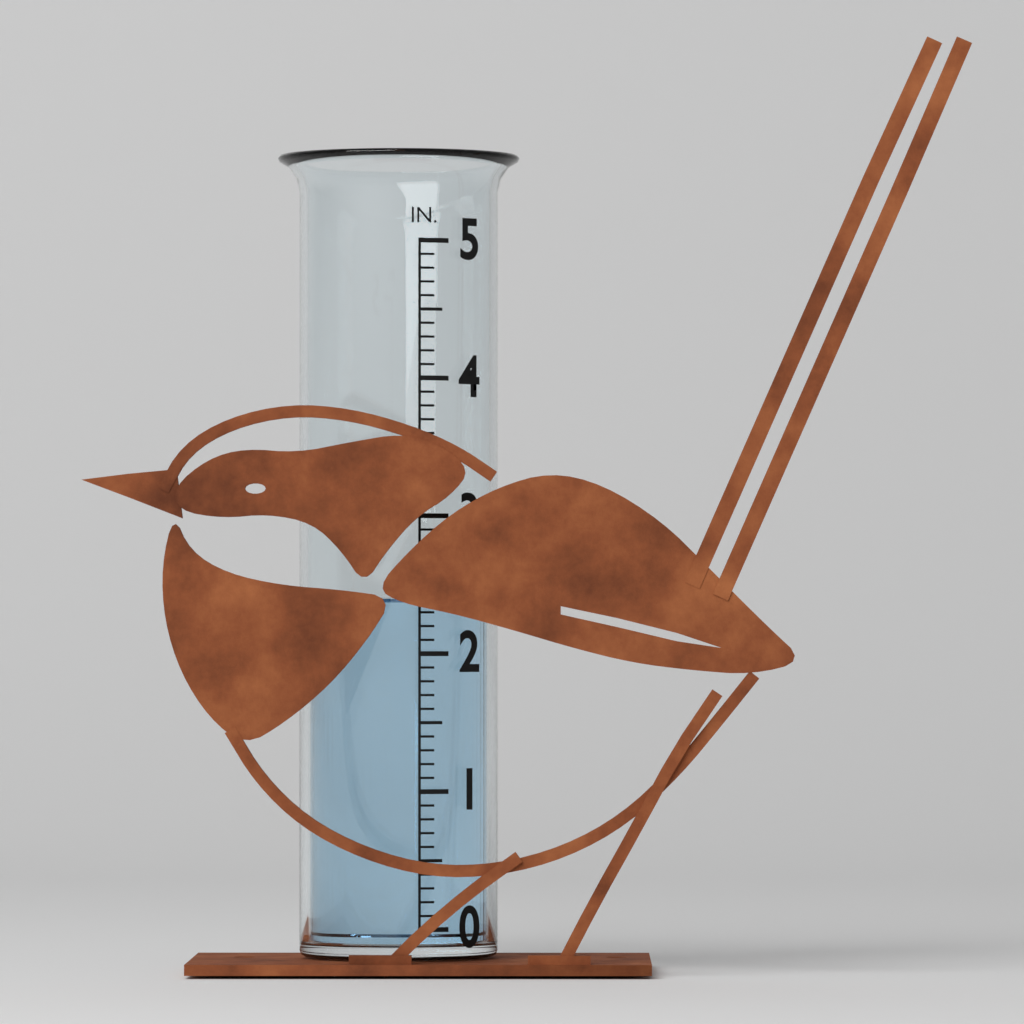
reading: 2.4 in
